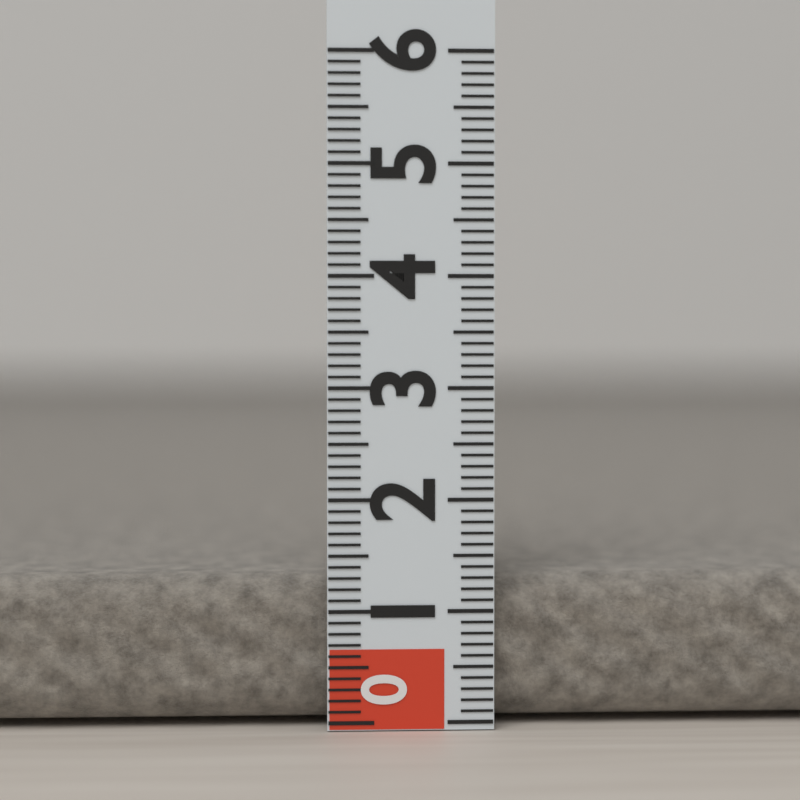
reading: 1.3 (no unit)
